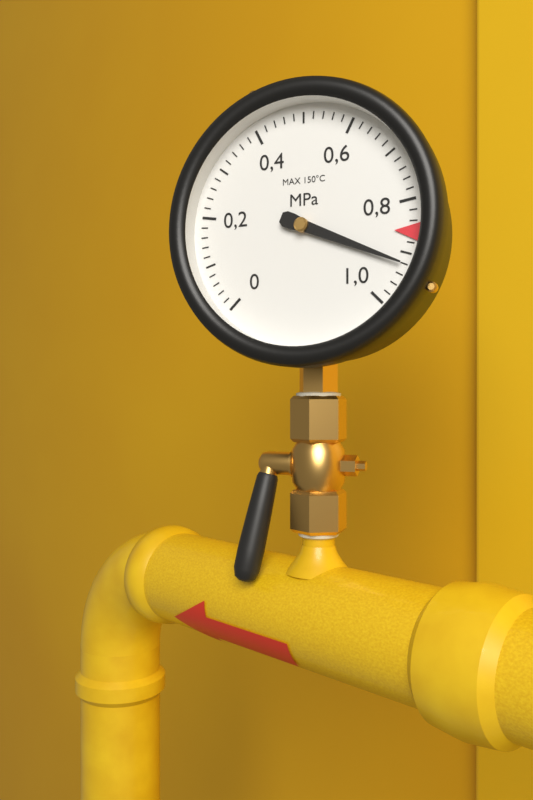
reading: 0.92 MPa
